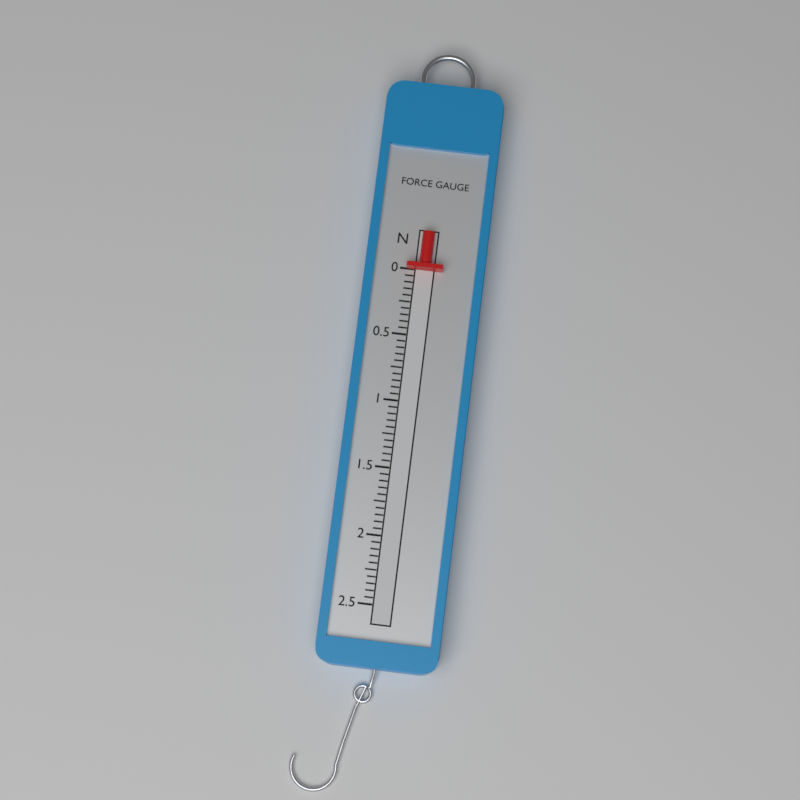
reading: 0.00 N
